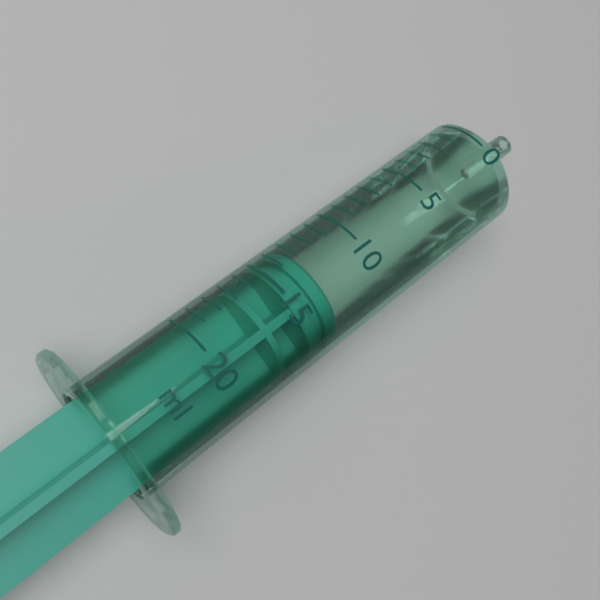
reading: 13 ml
